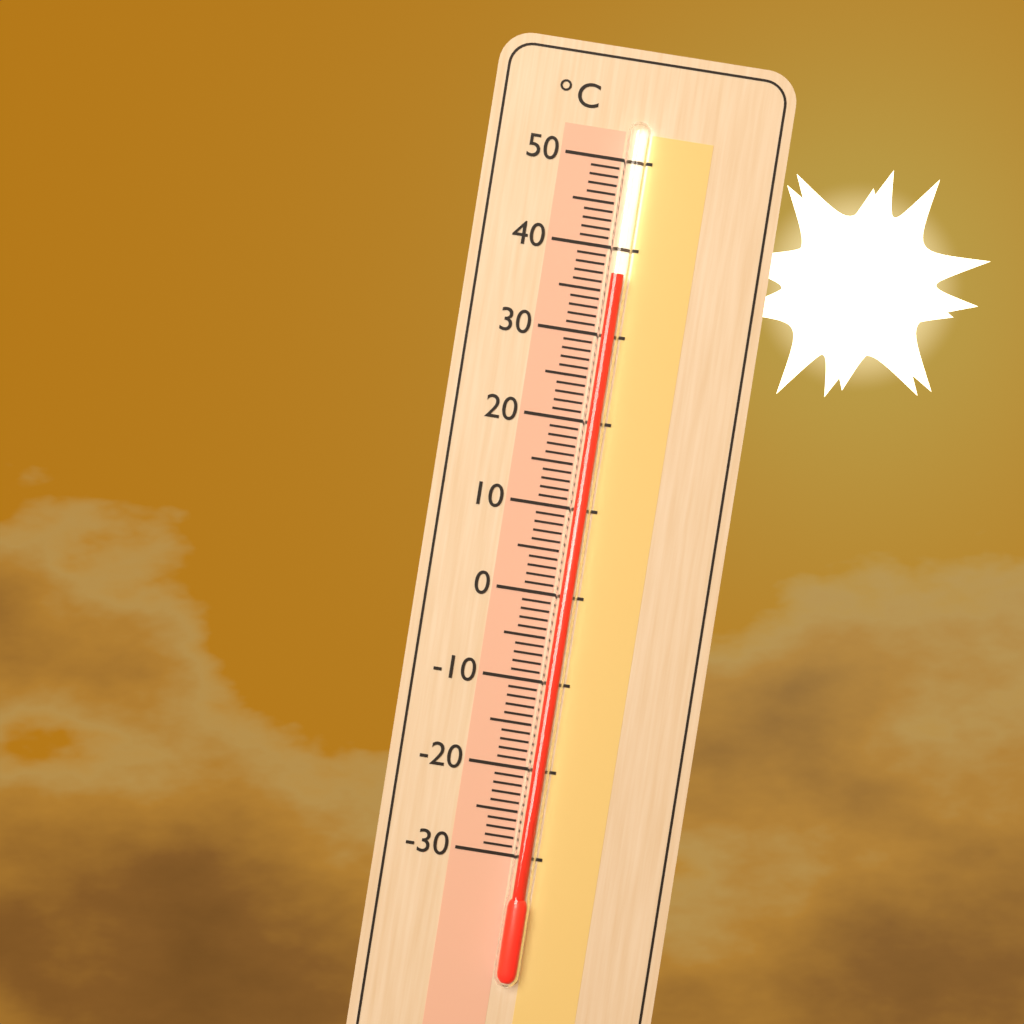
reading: 37 °C
